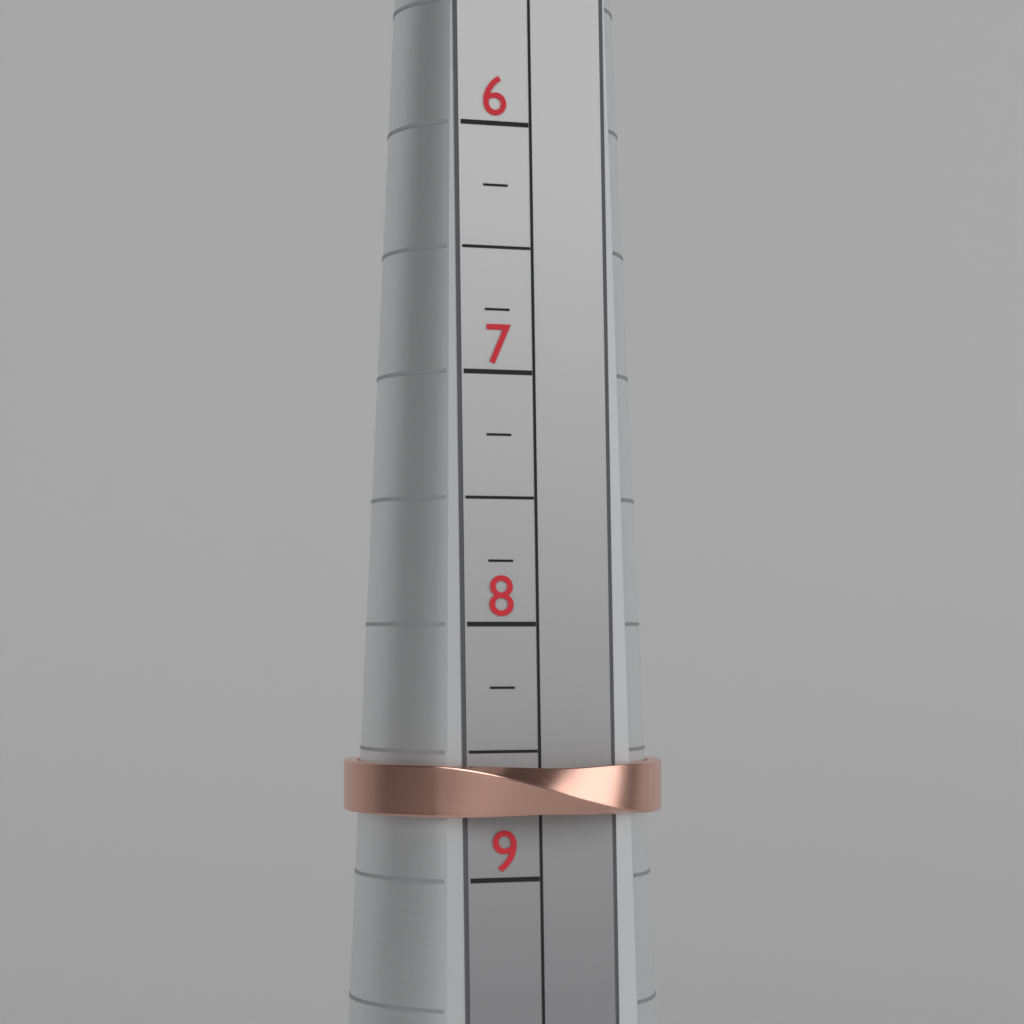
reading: 8.75 (no unit)
